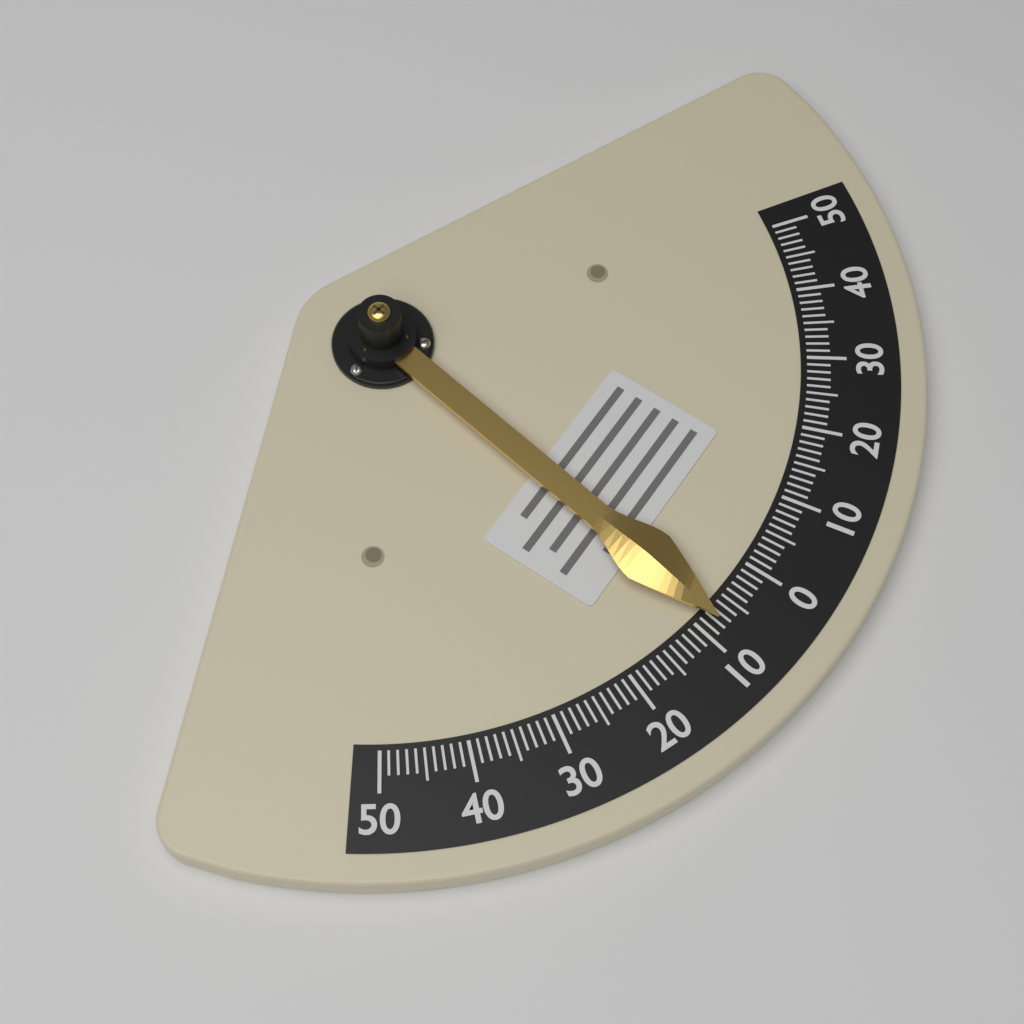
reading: -8 (no unit)
